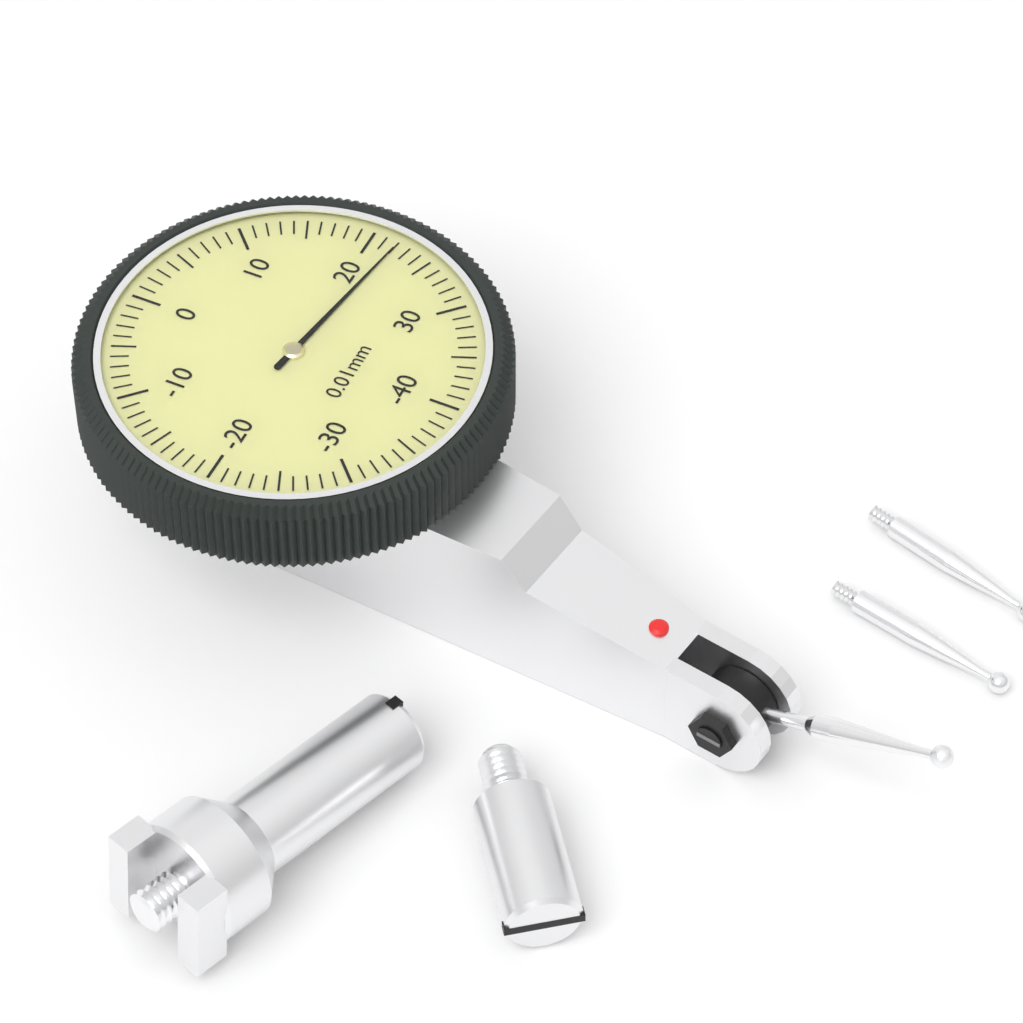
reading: 22 0.01mm
